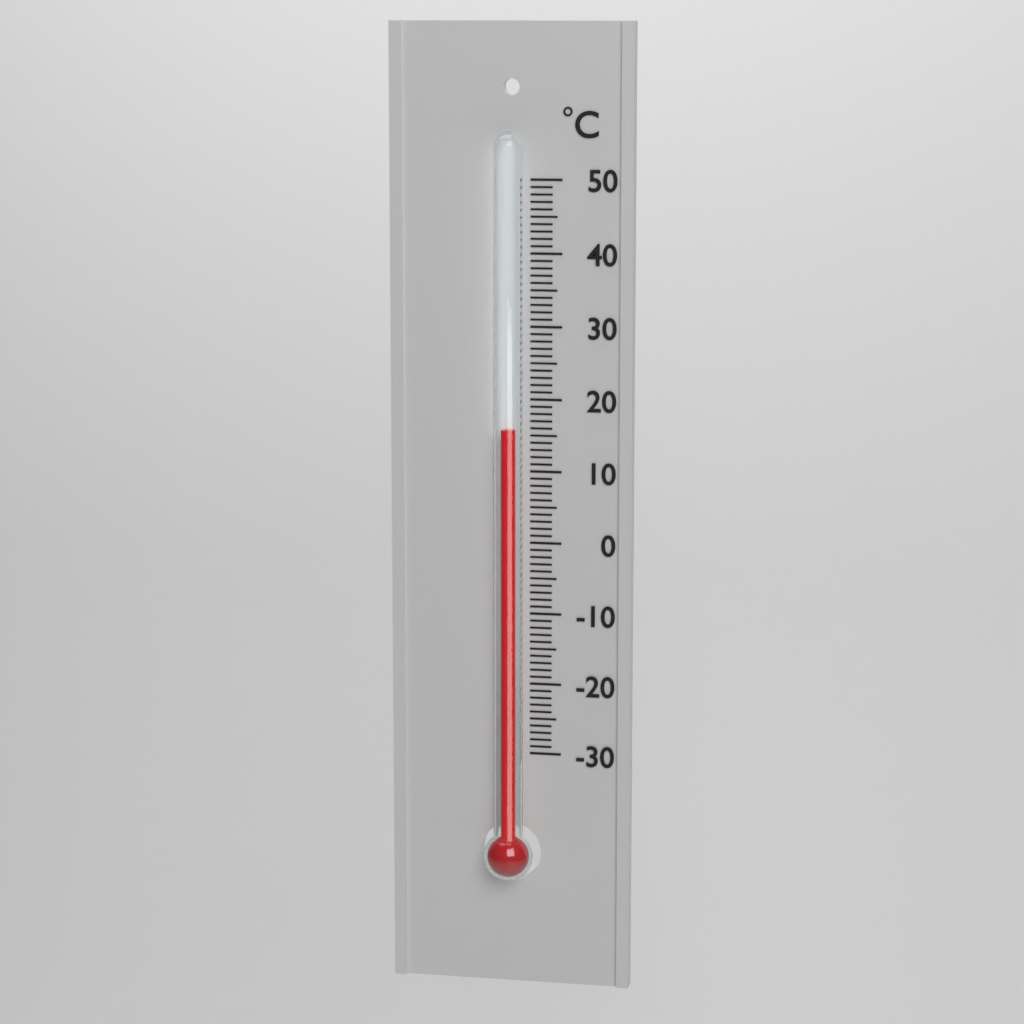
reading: 16 °C
